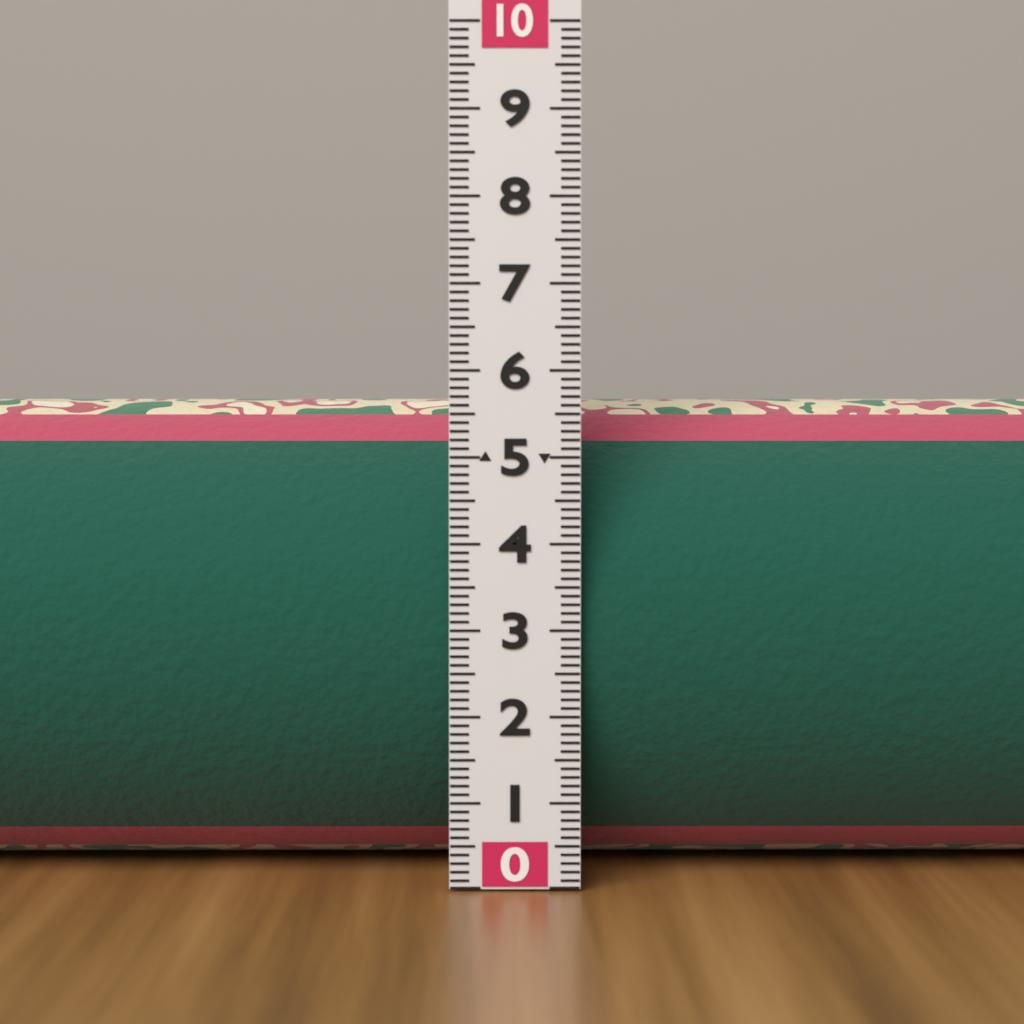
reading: 5.7 (no unit)
